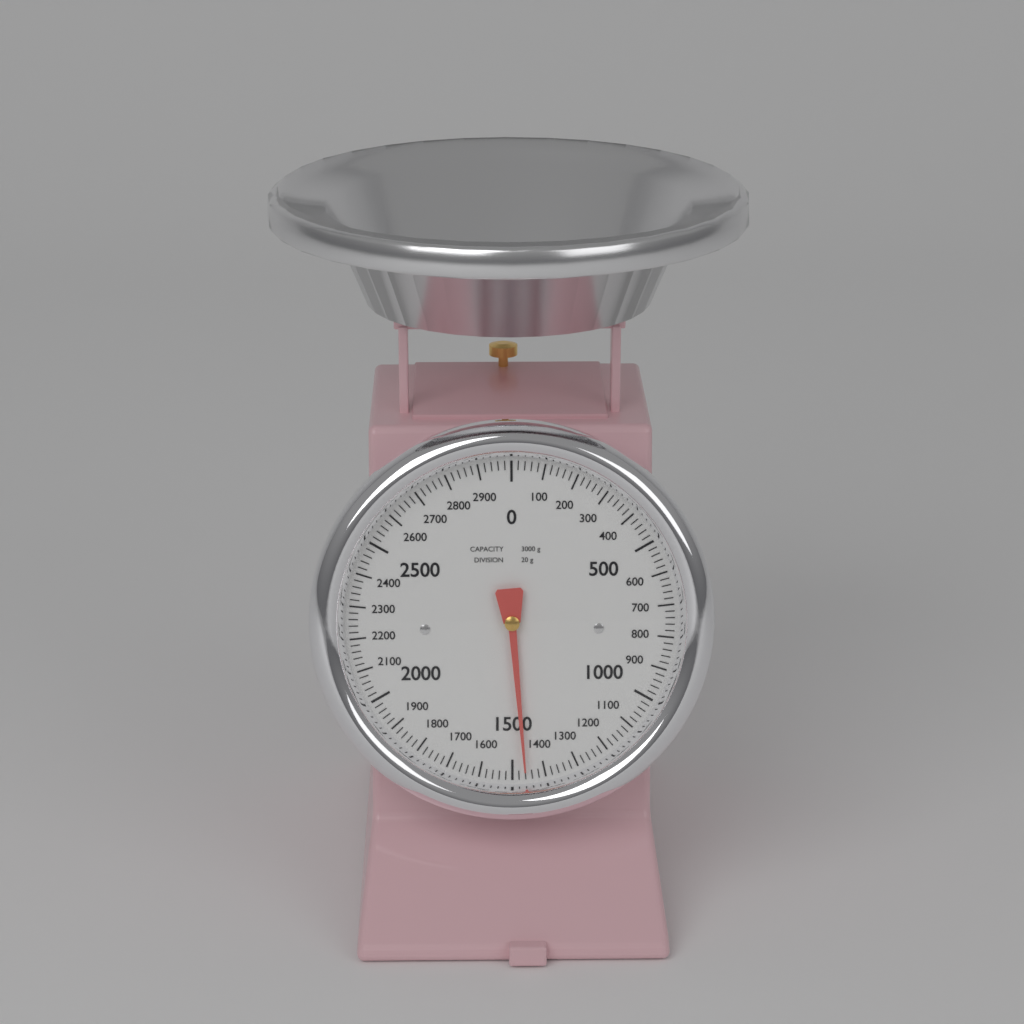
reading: 1460 g
